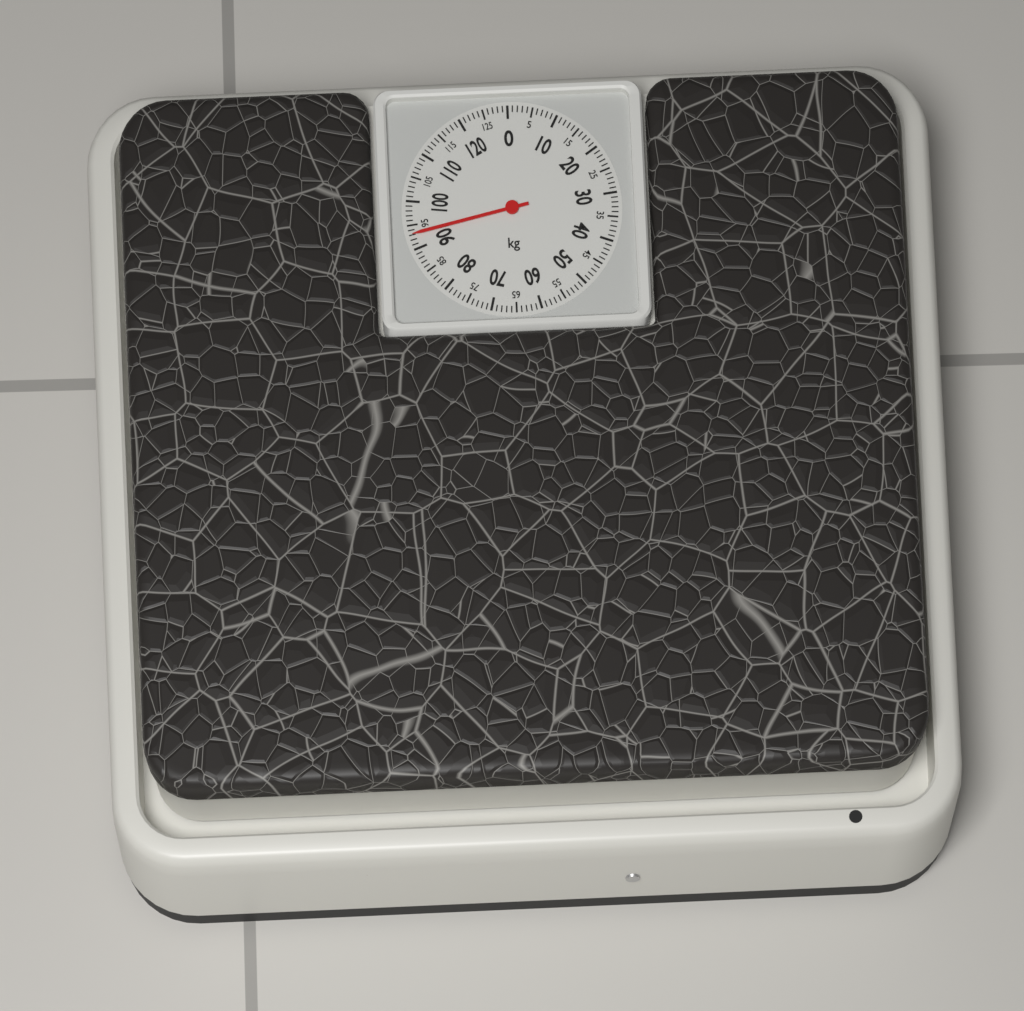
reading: 93 kg
